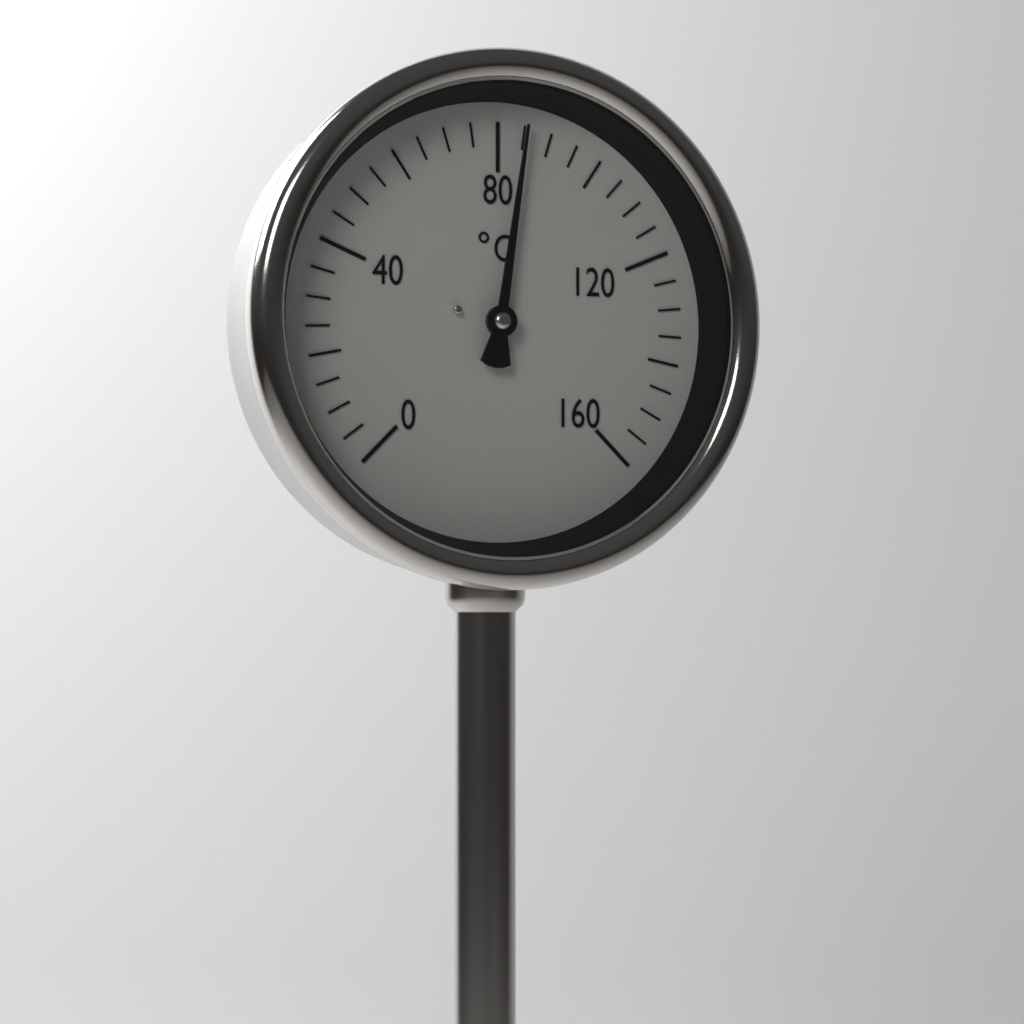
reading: 85 °C
